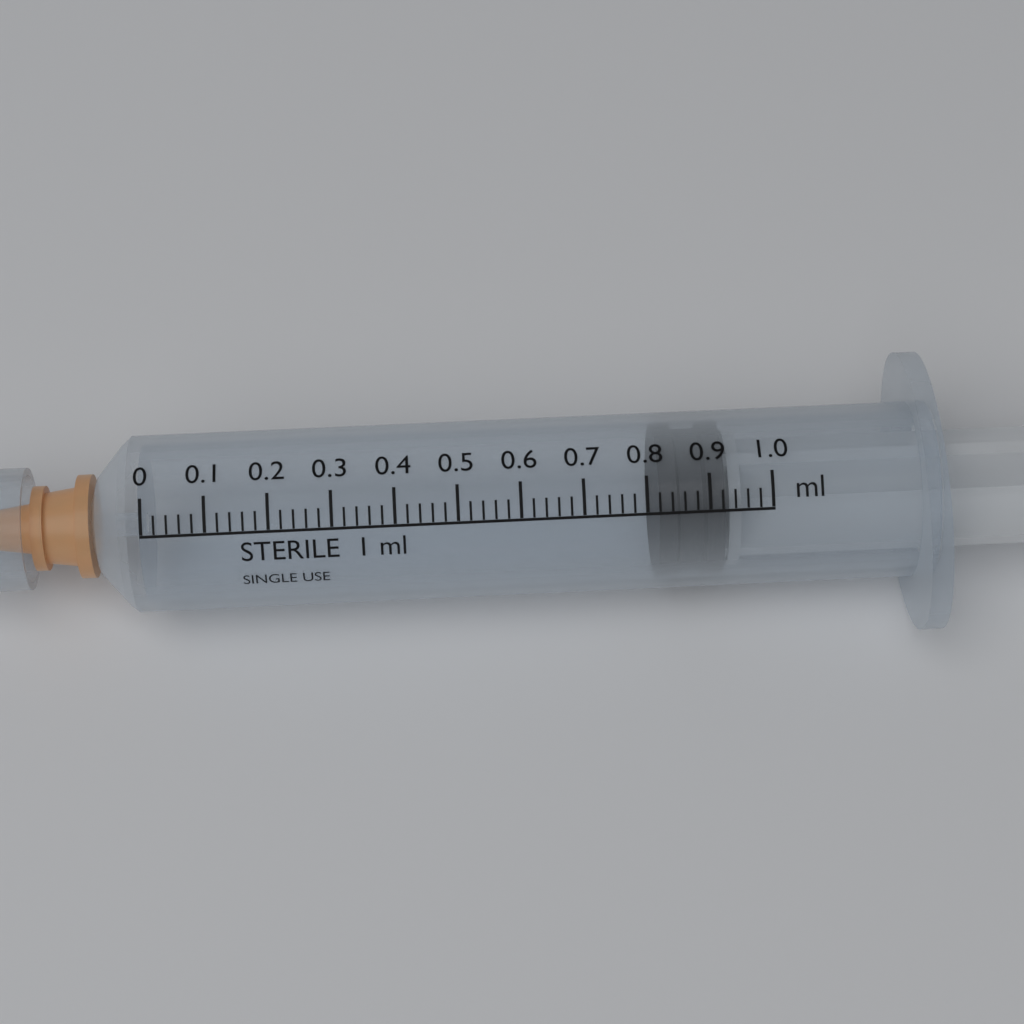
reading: 0.82 ml
